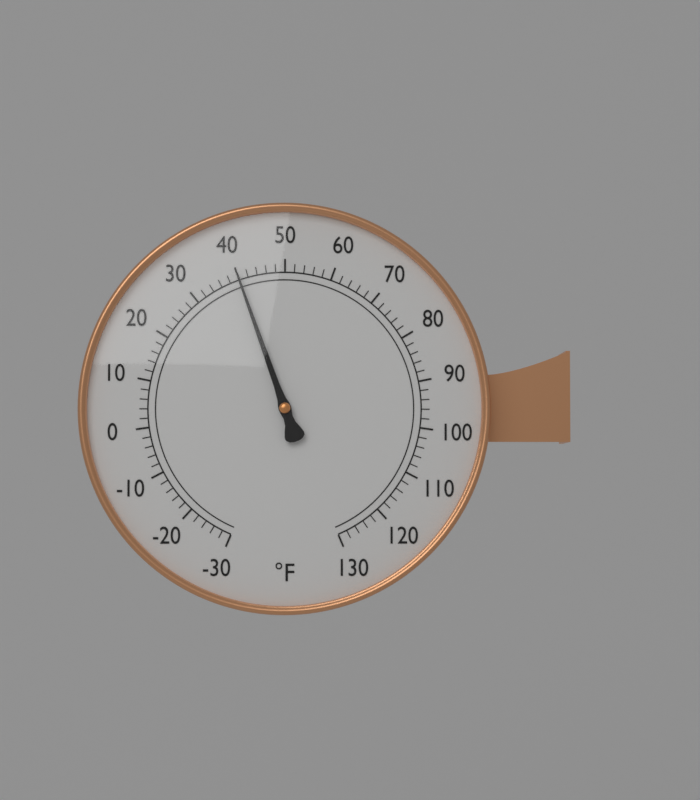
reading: 40 °F
